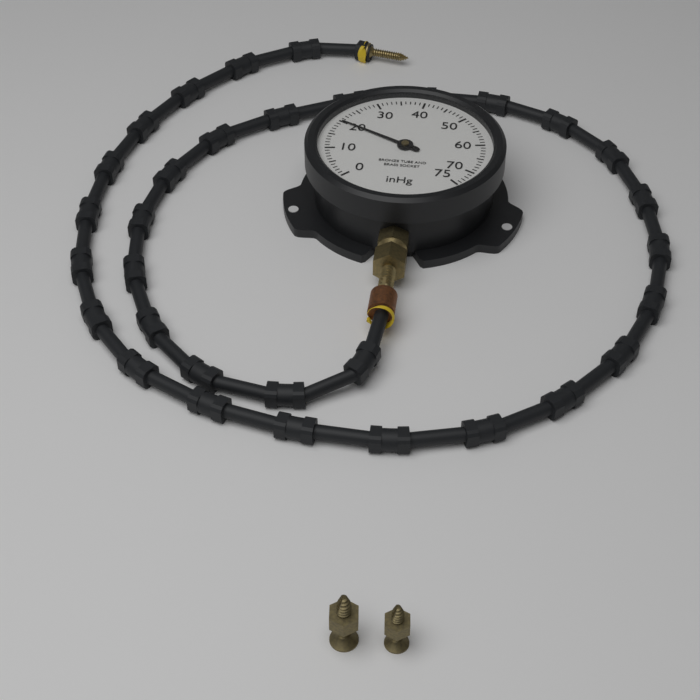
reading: 20 inHg
